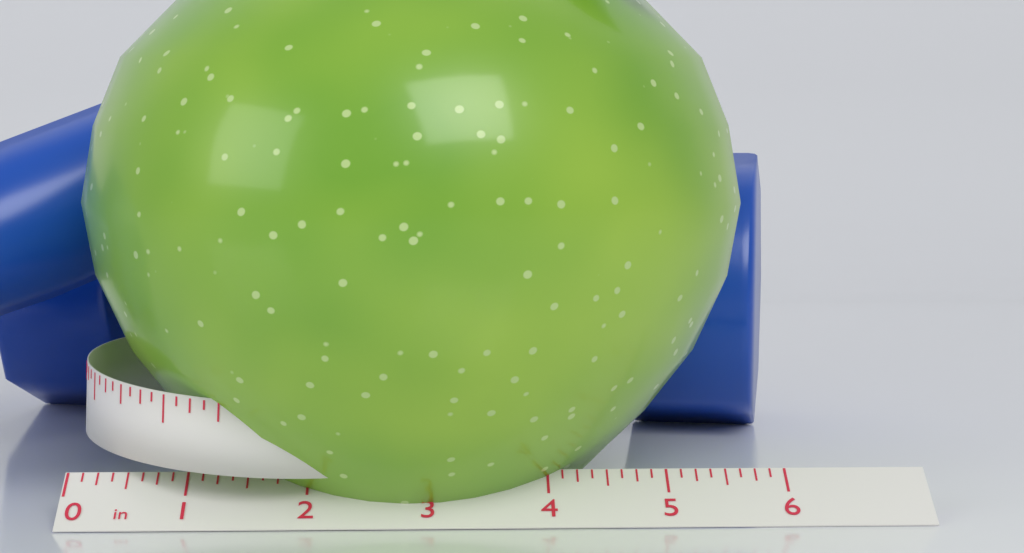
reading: 5.750 in
